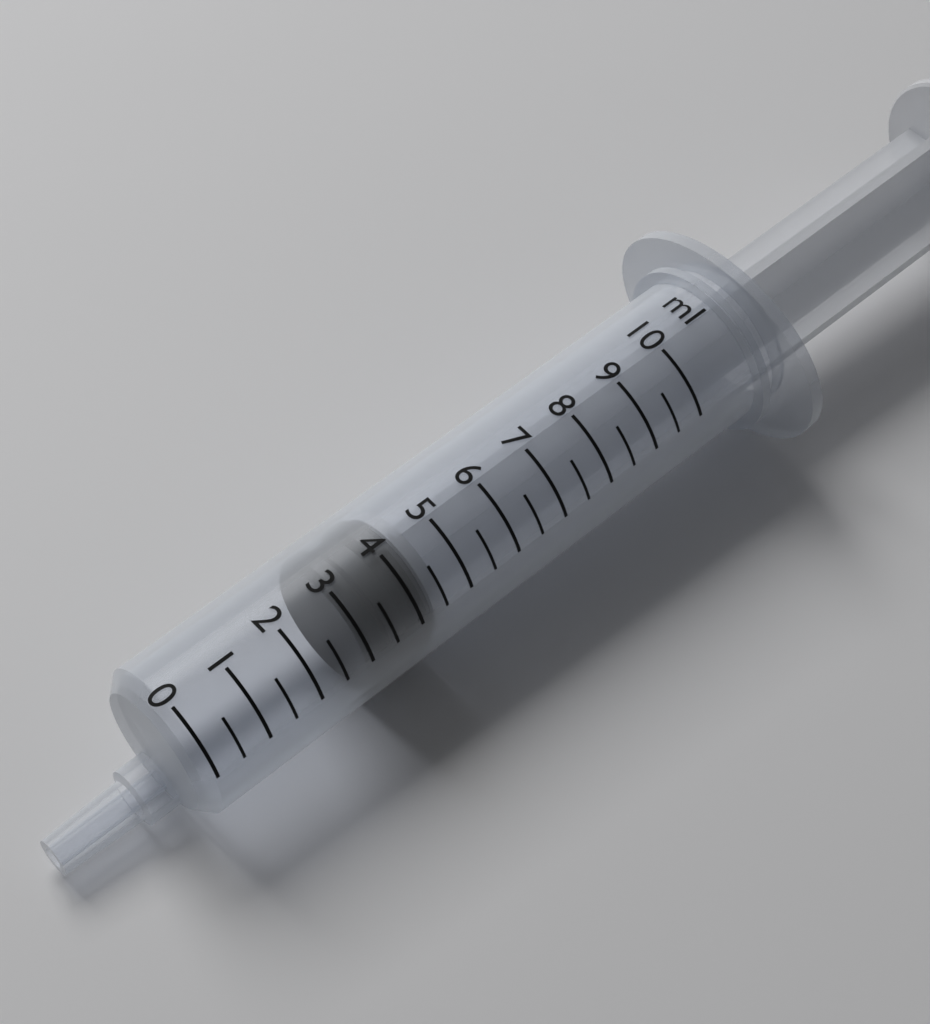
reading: 3.0 ml
